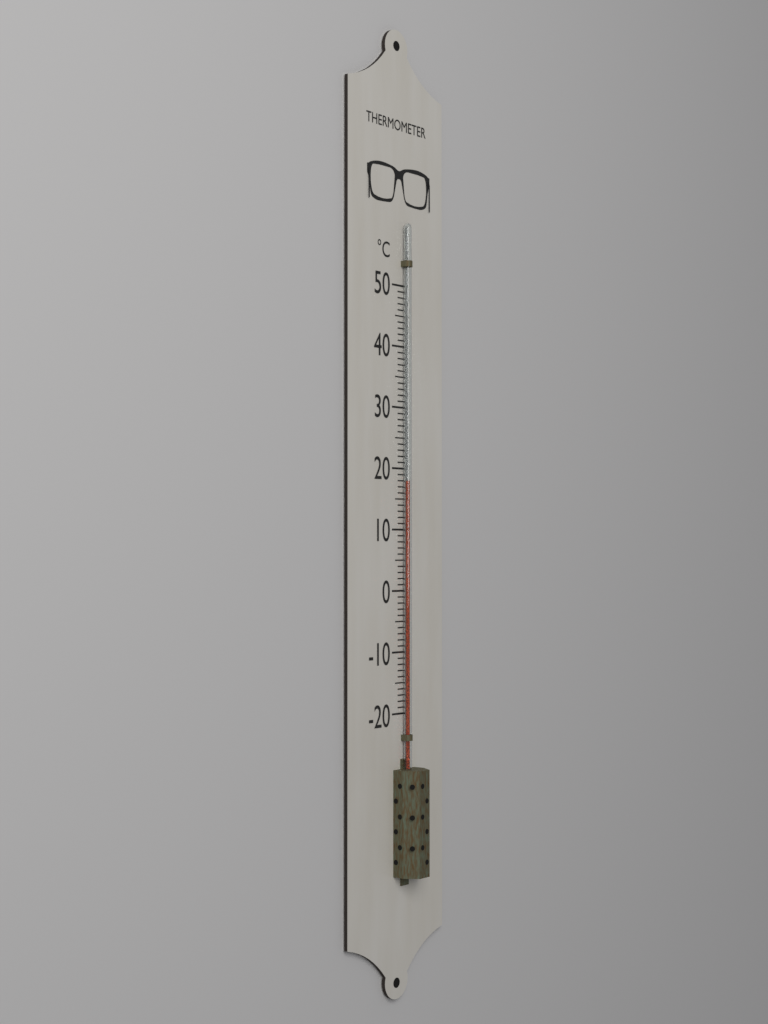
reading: 18 °C
